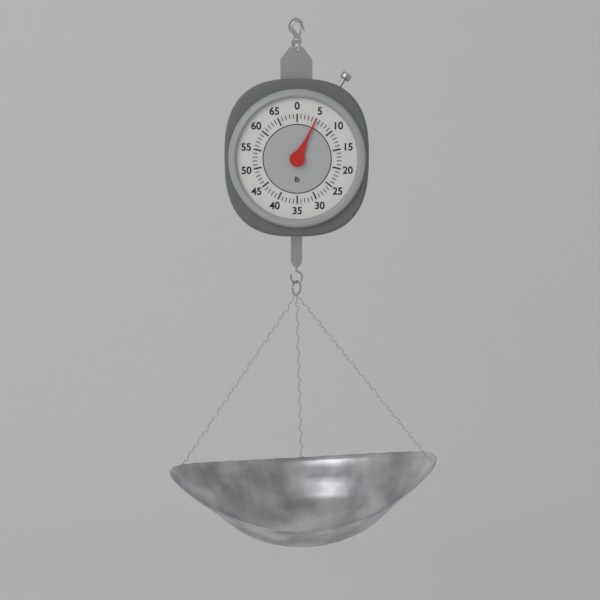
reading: 5 lb
